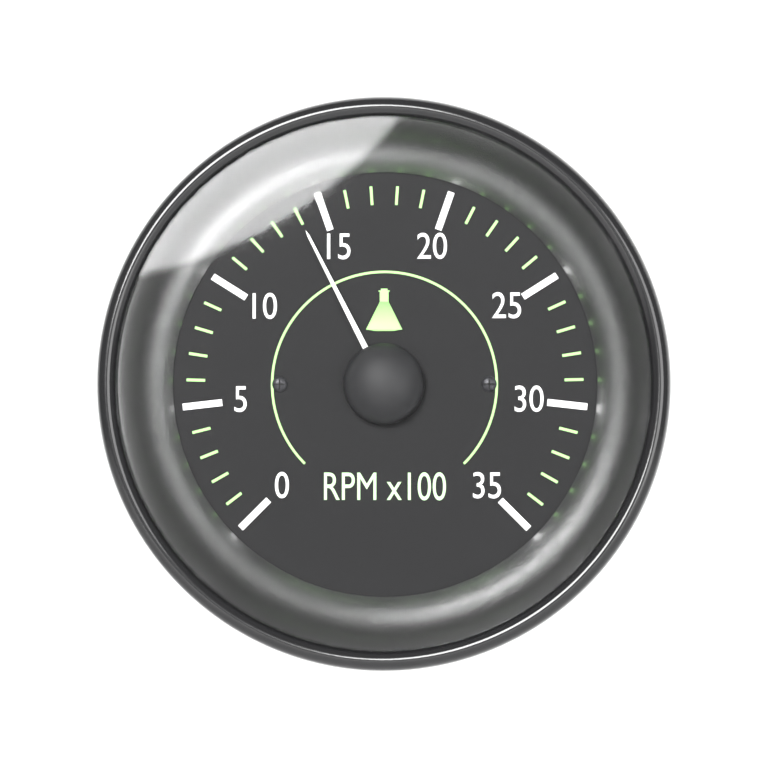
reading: 14 RPM x100
